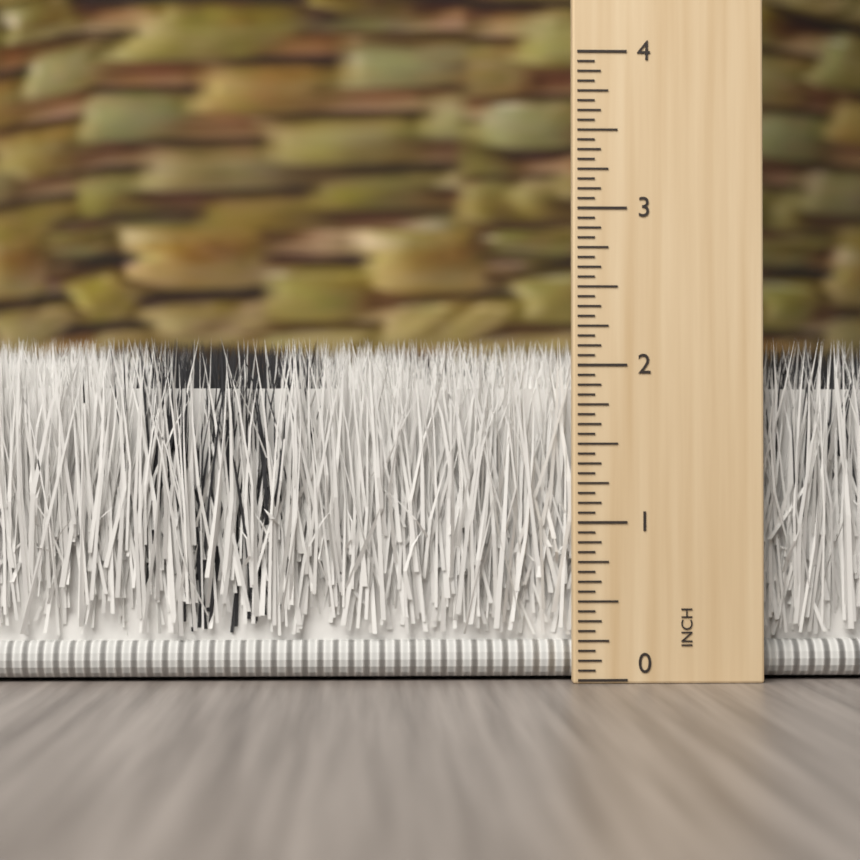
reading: 2.1875 inch
